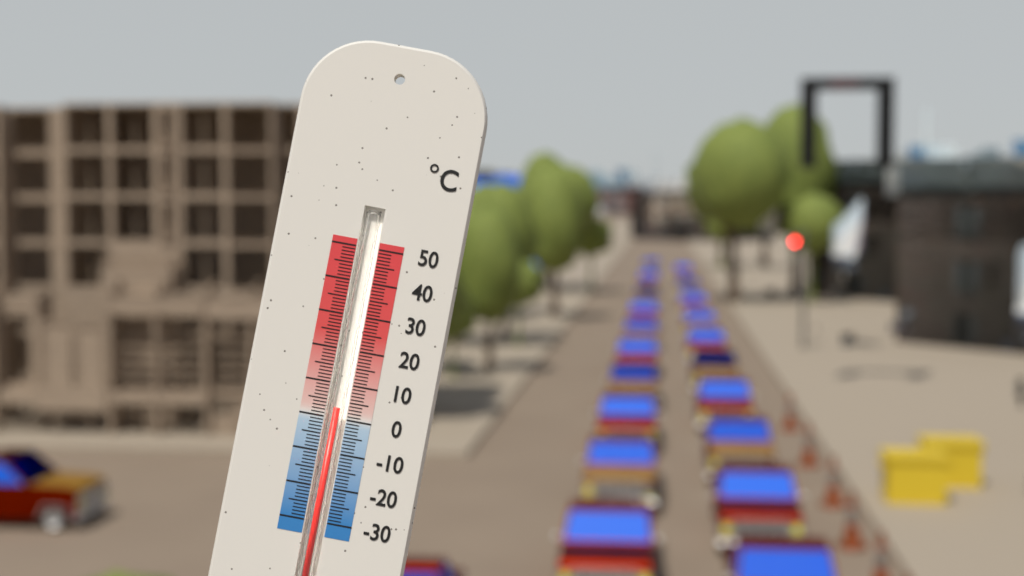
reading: 3 °C
